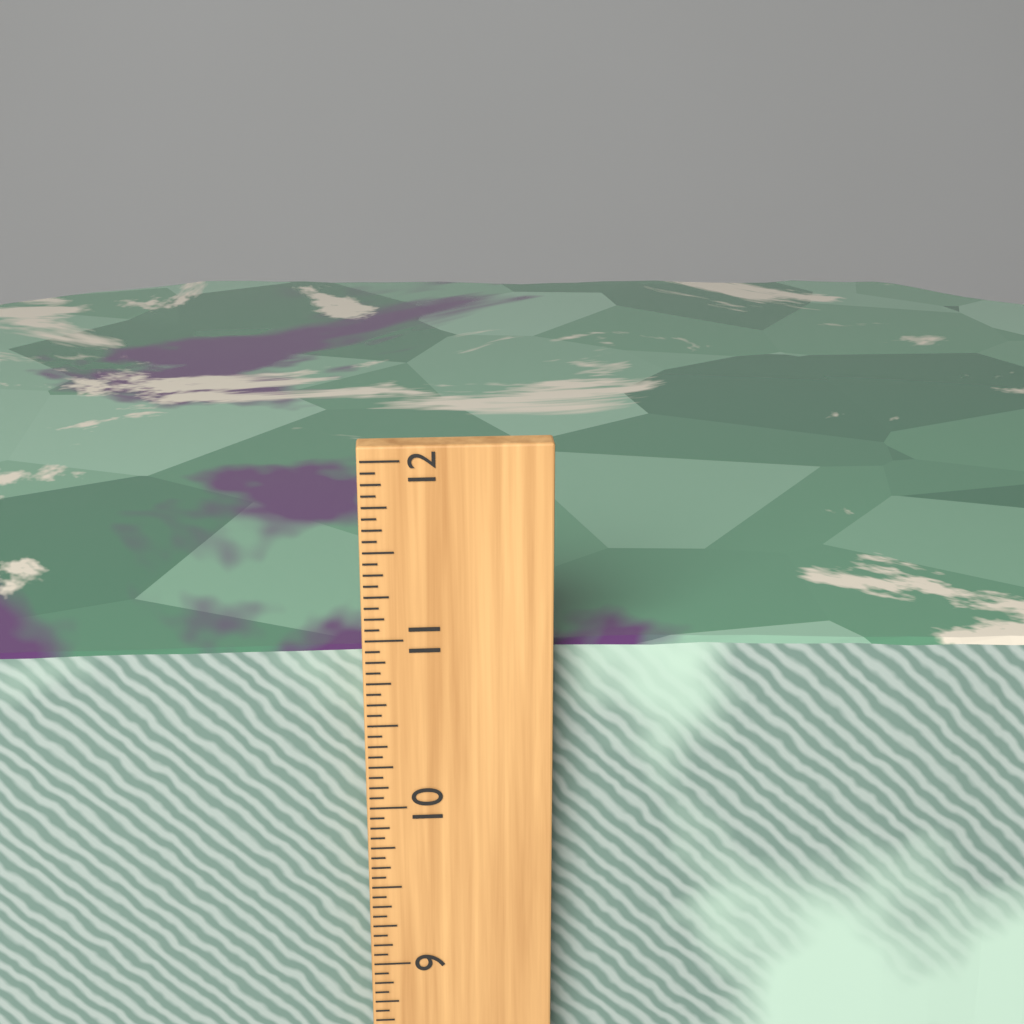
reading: 10.8750 inch
